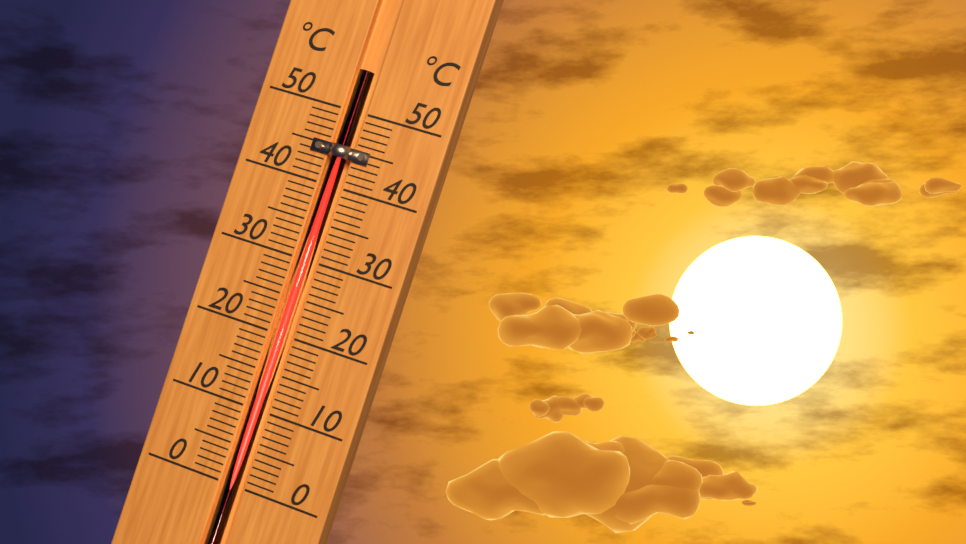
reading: 46 °C
